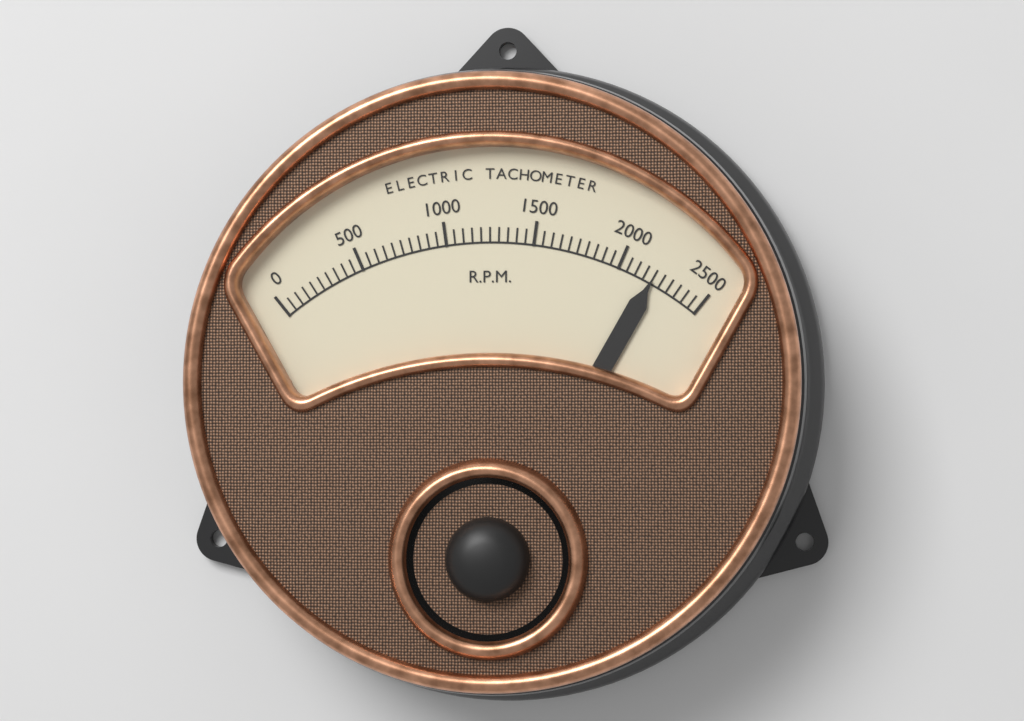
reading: 2200 RPM
